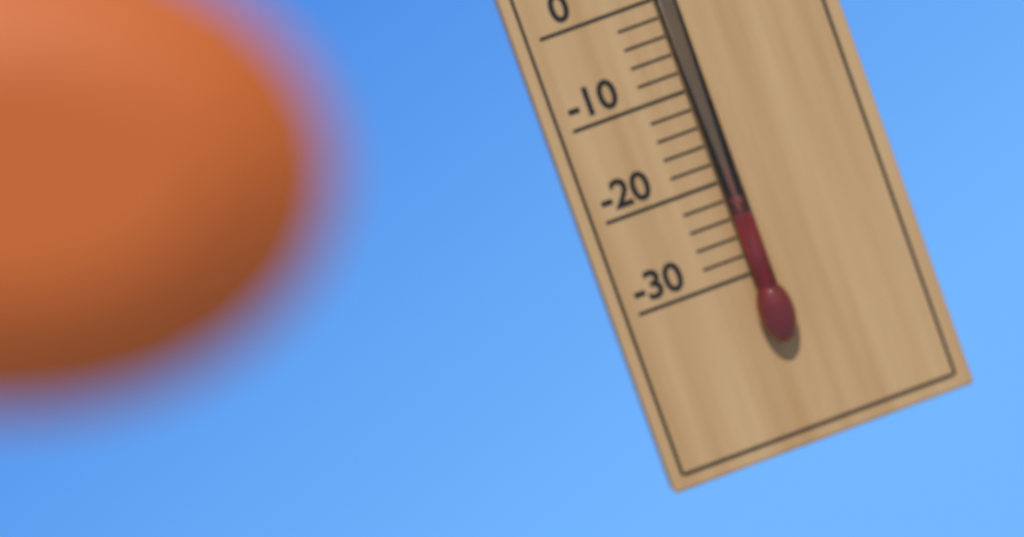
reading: -24 °C
